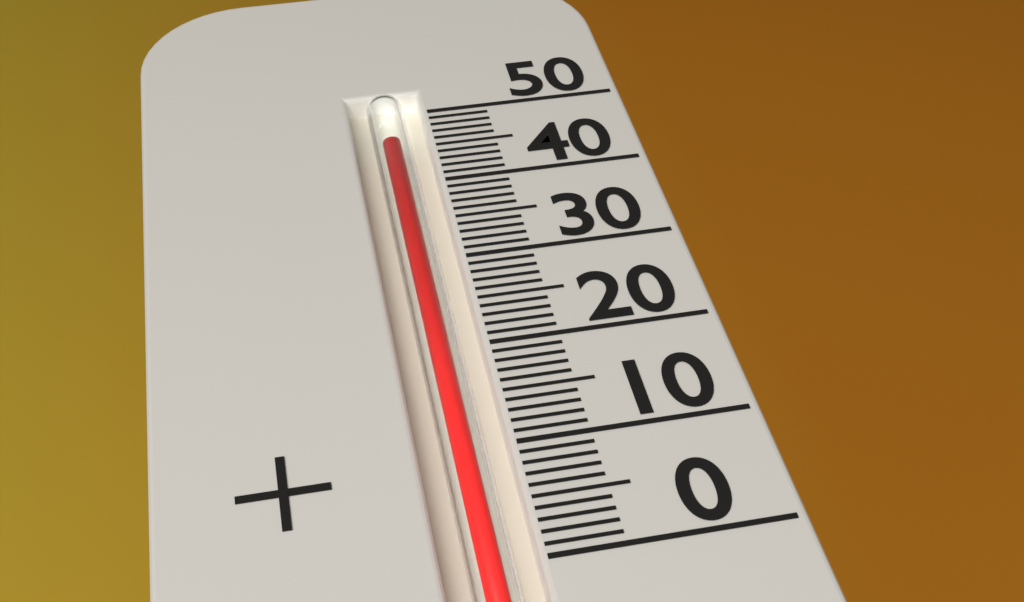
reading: 46 (no unit)
